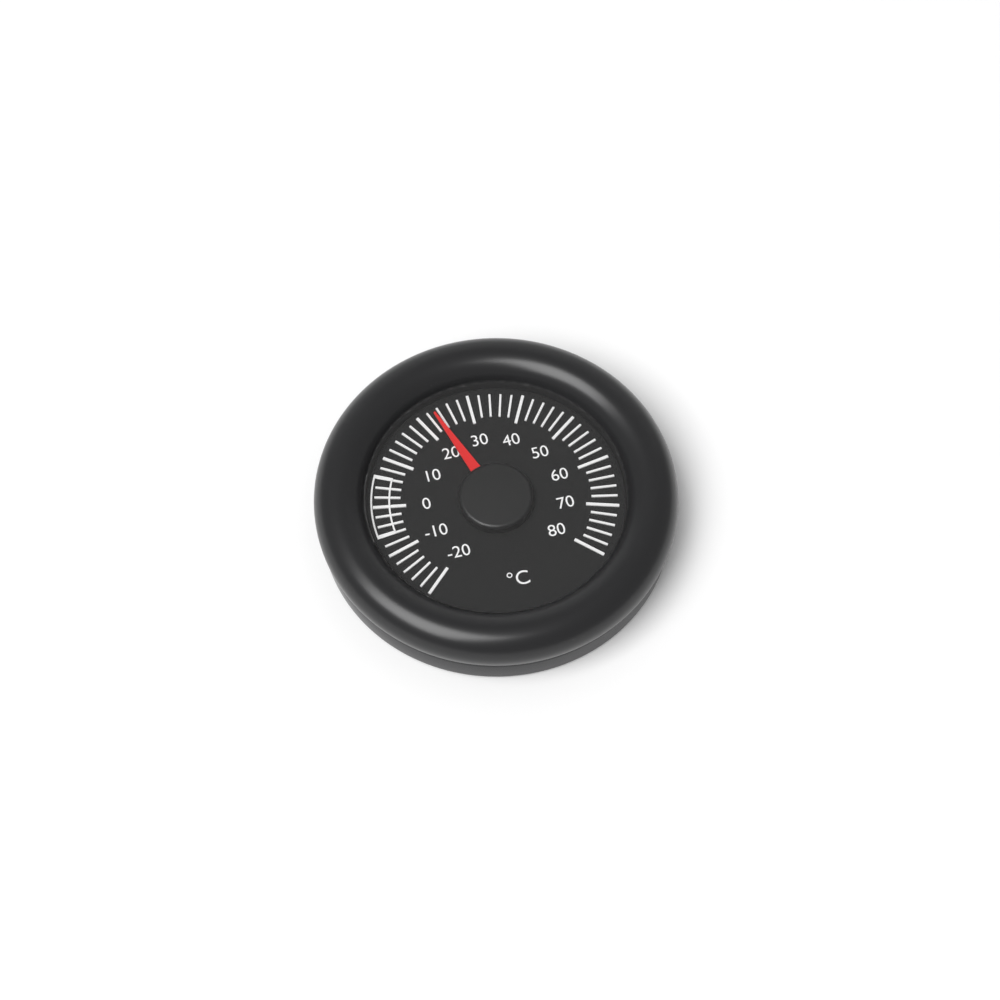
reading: 23 °C
